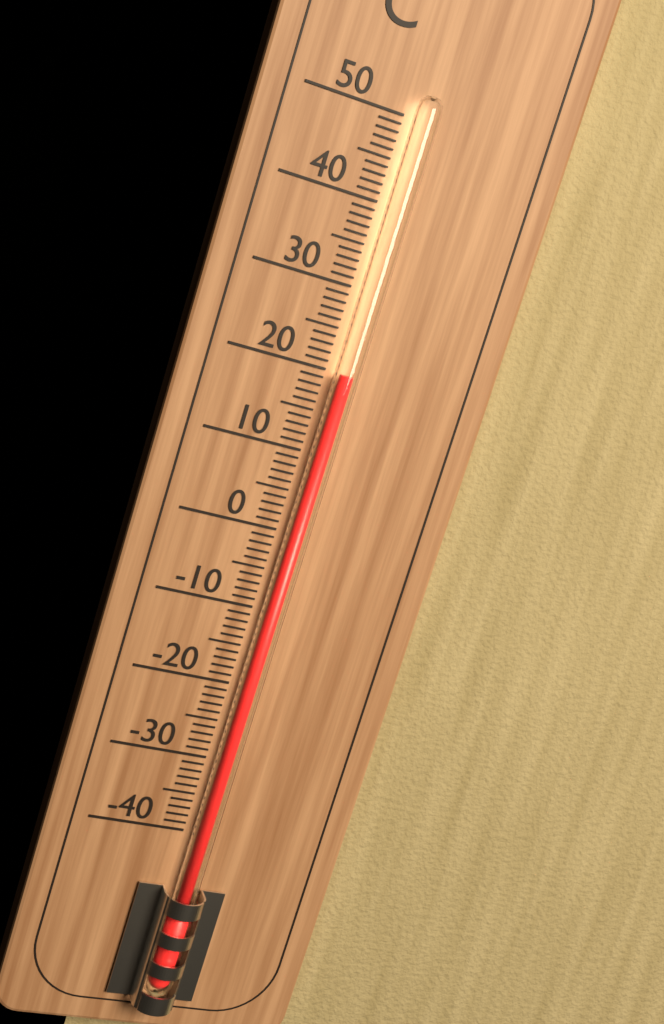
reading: 20 °C
